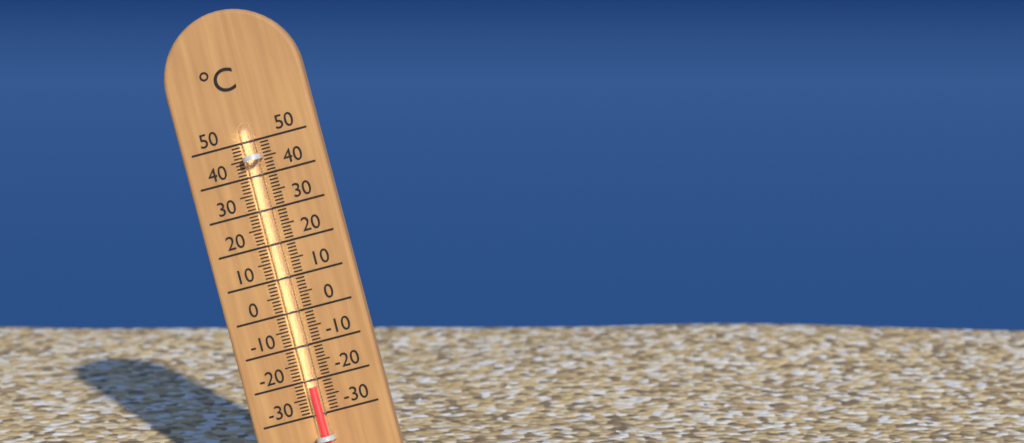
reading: -22 °C
